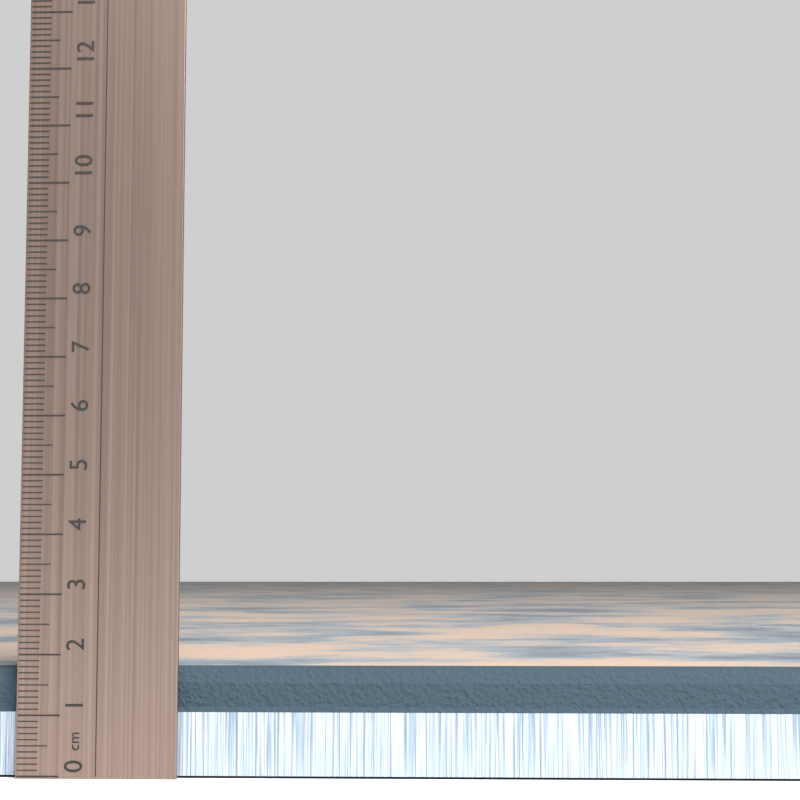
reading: 1.8 cm
